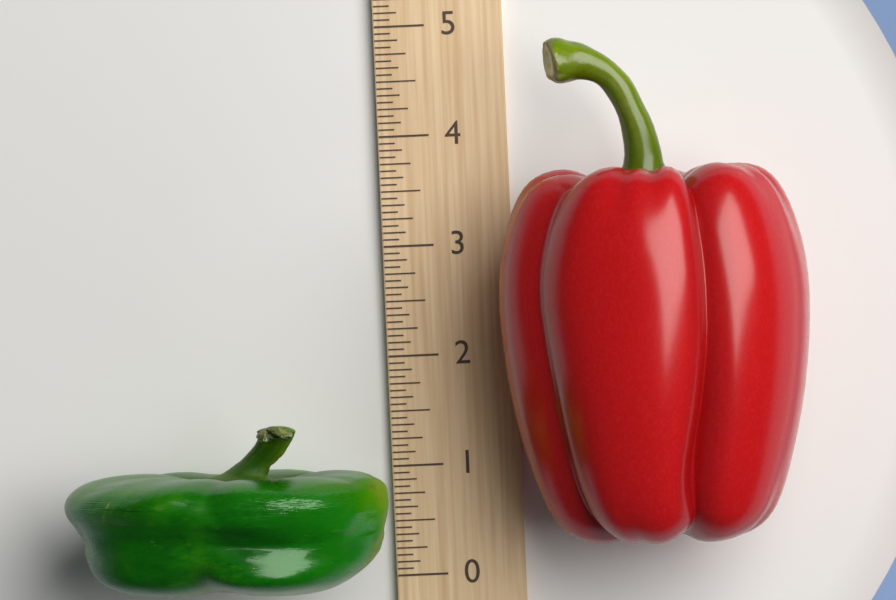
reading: 1.5000 (no unit)
